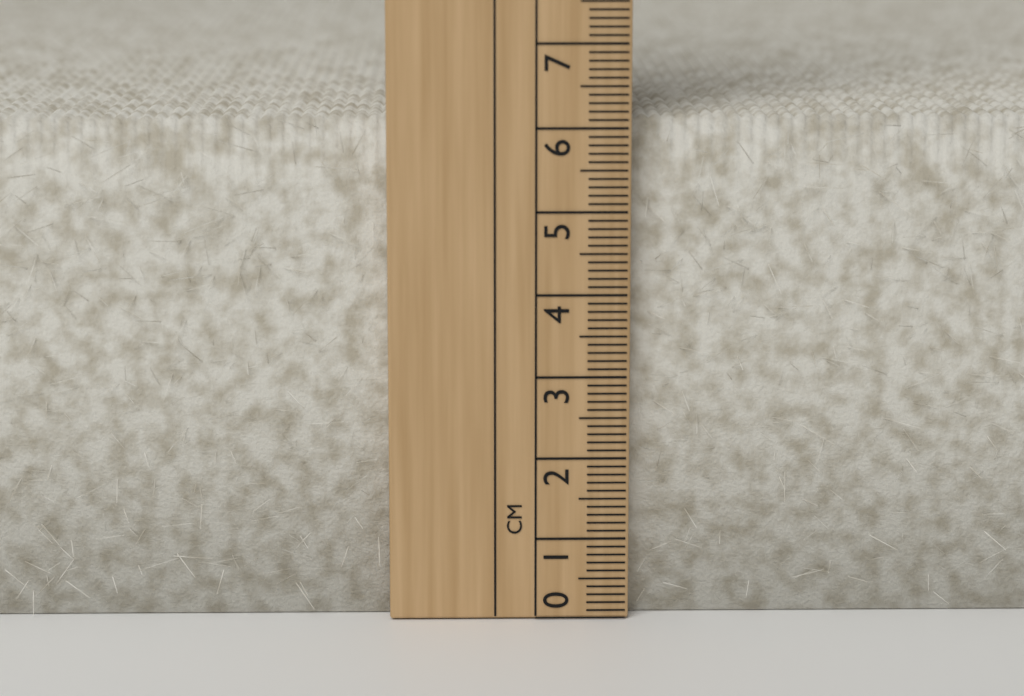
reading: 6.1 cm
